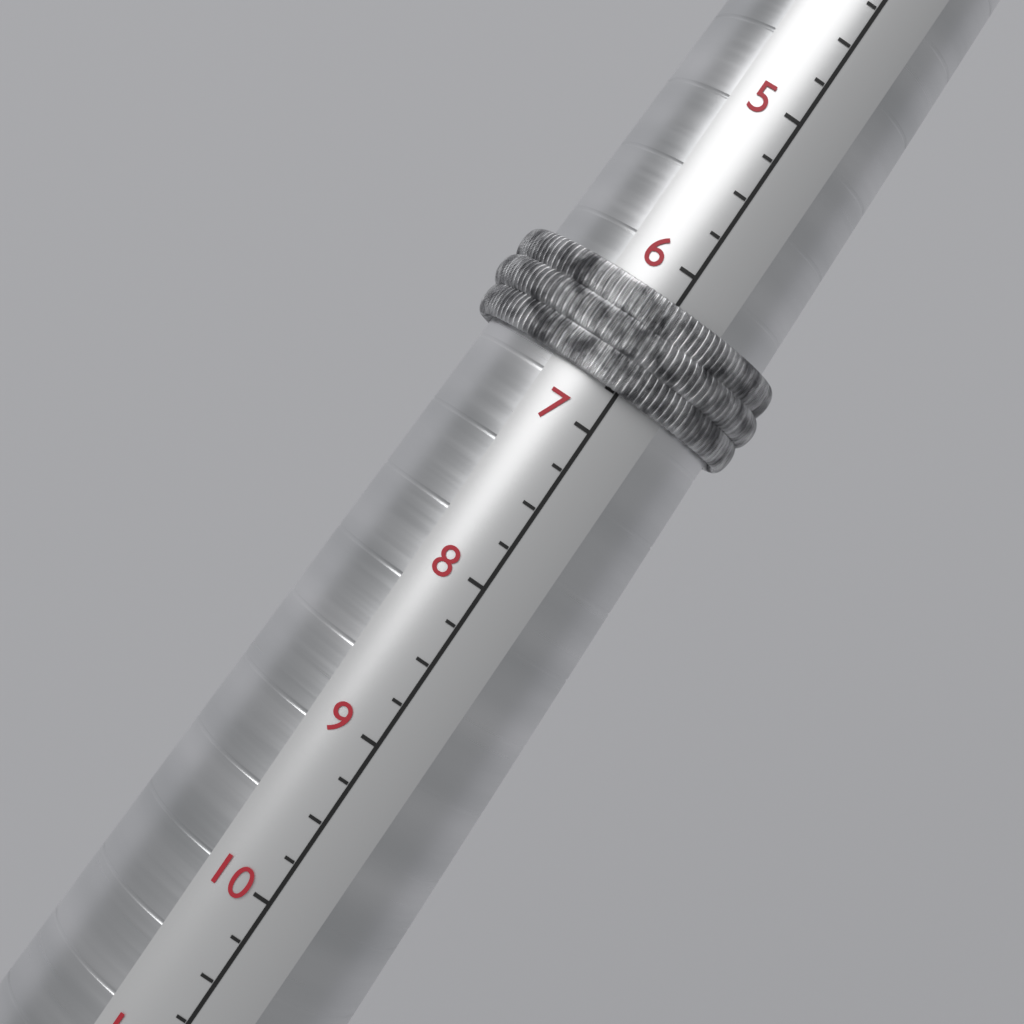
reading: 6.75 (no unit)
